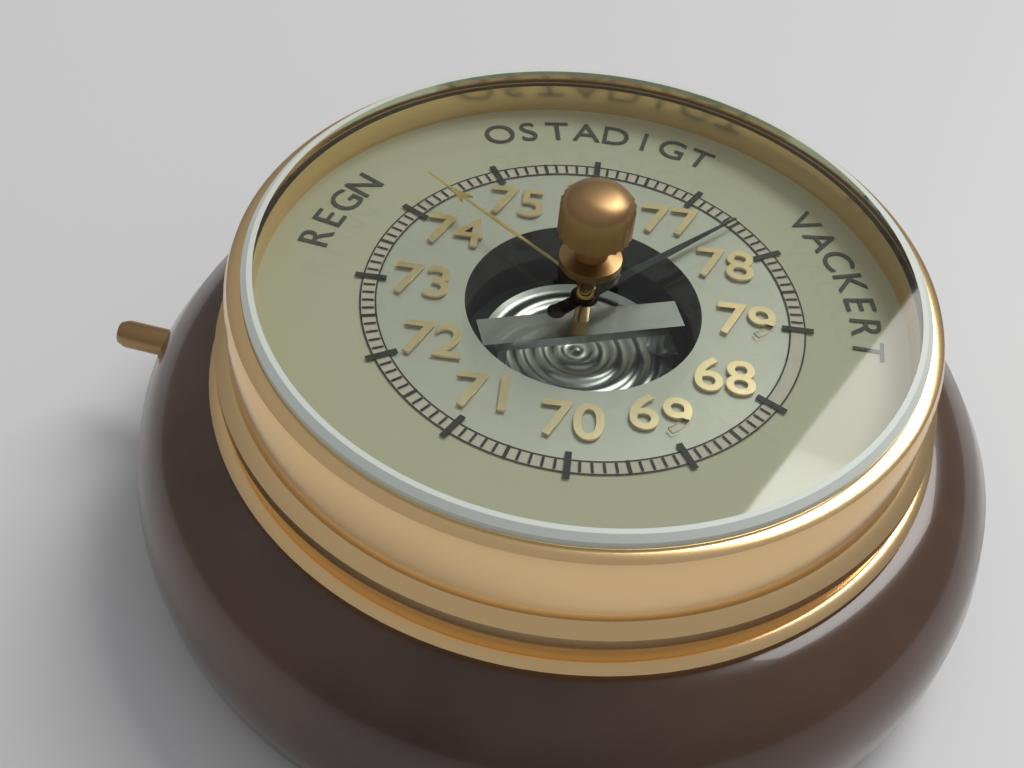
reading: 77.5 (no unit)
